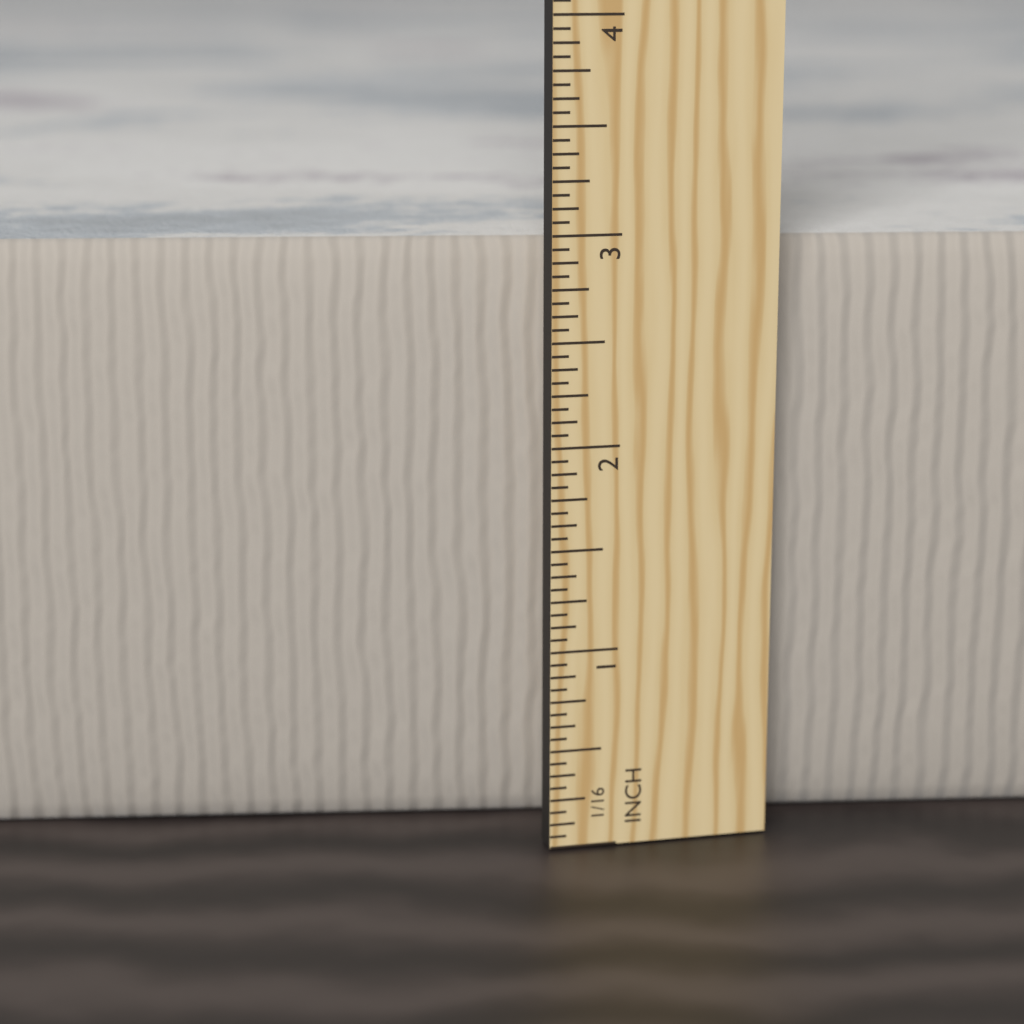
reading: 2.9375 in
